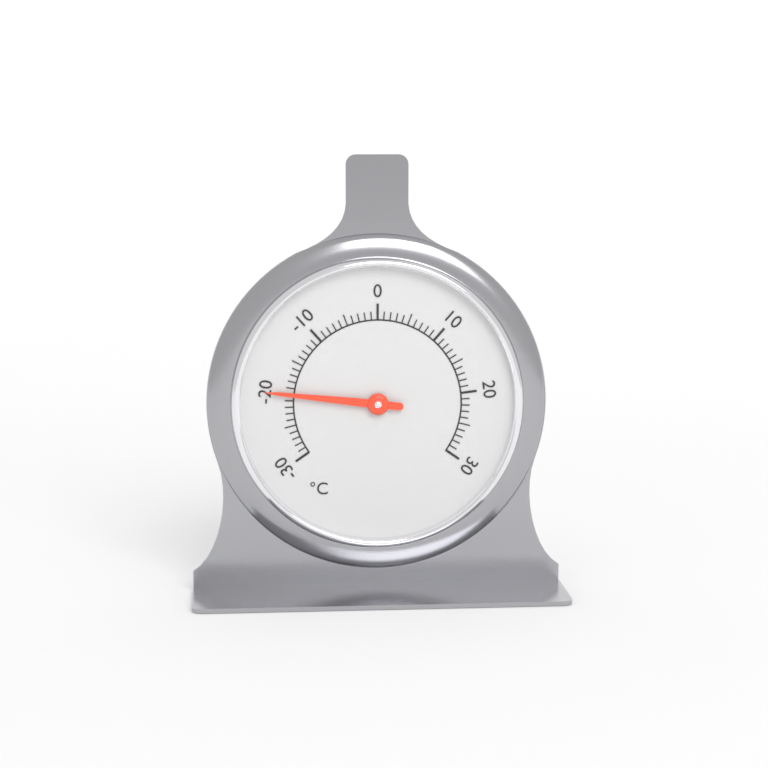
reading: -20 °C
